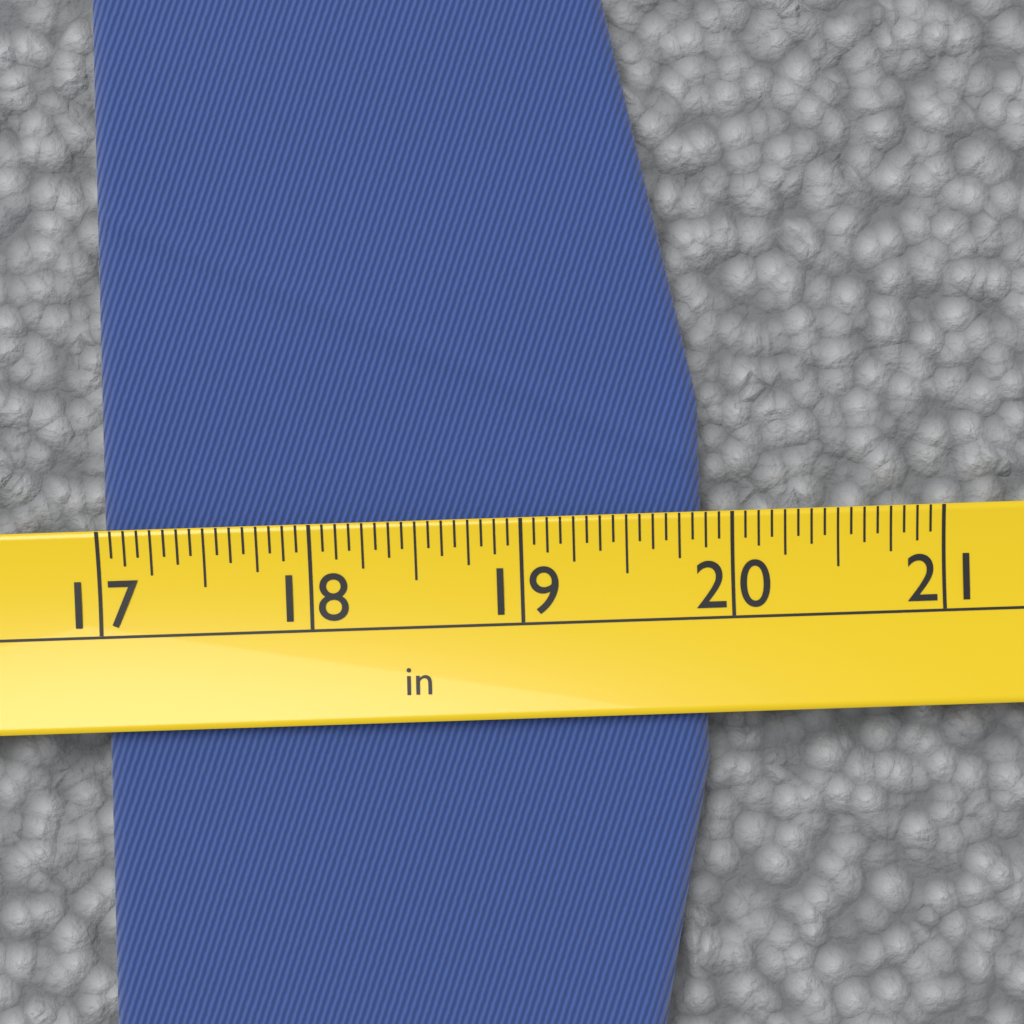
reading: 19.8750 in
